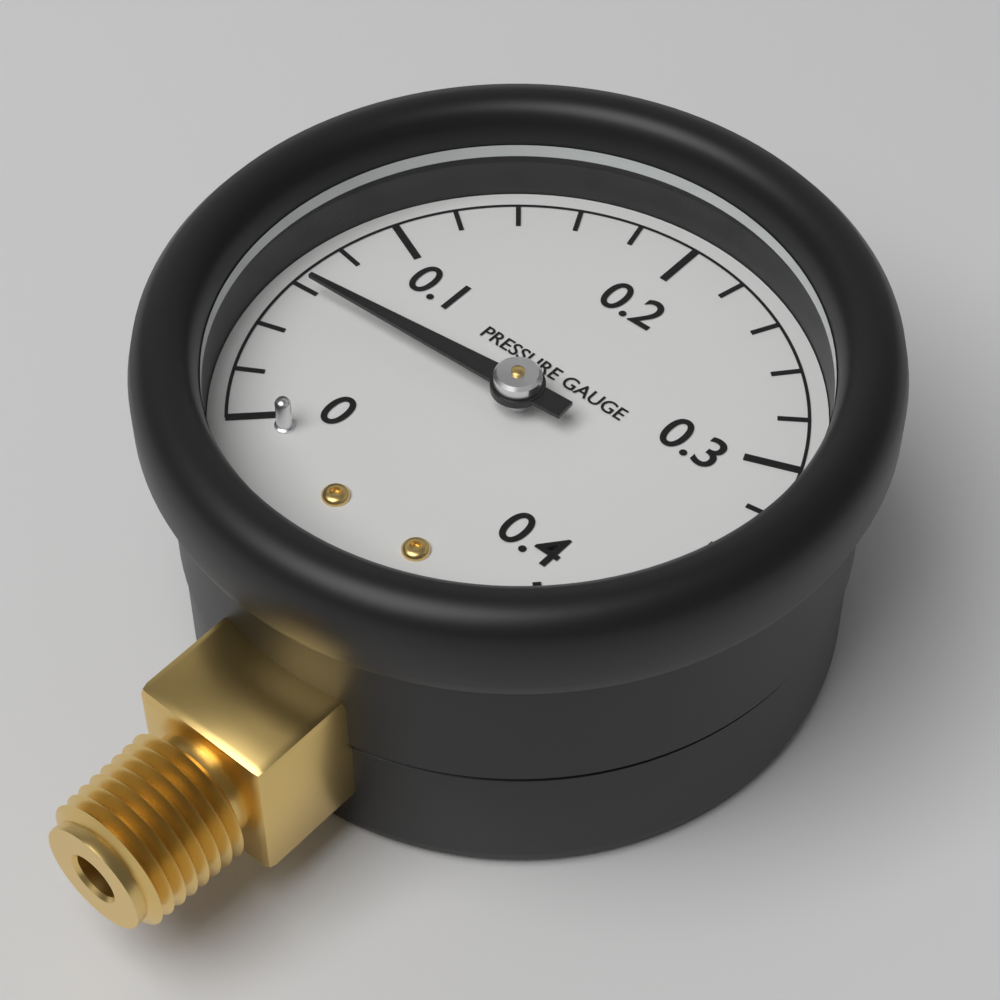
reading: 0.06 (no unit)
